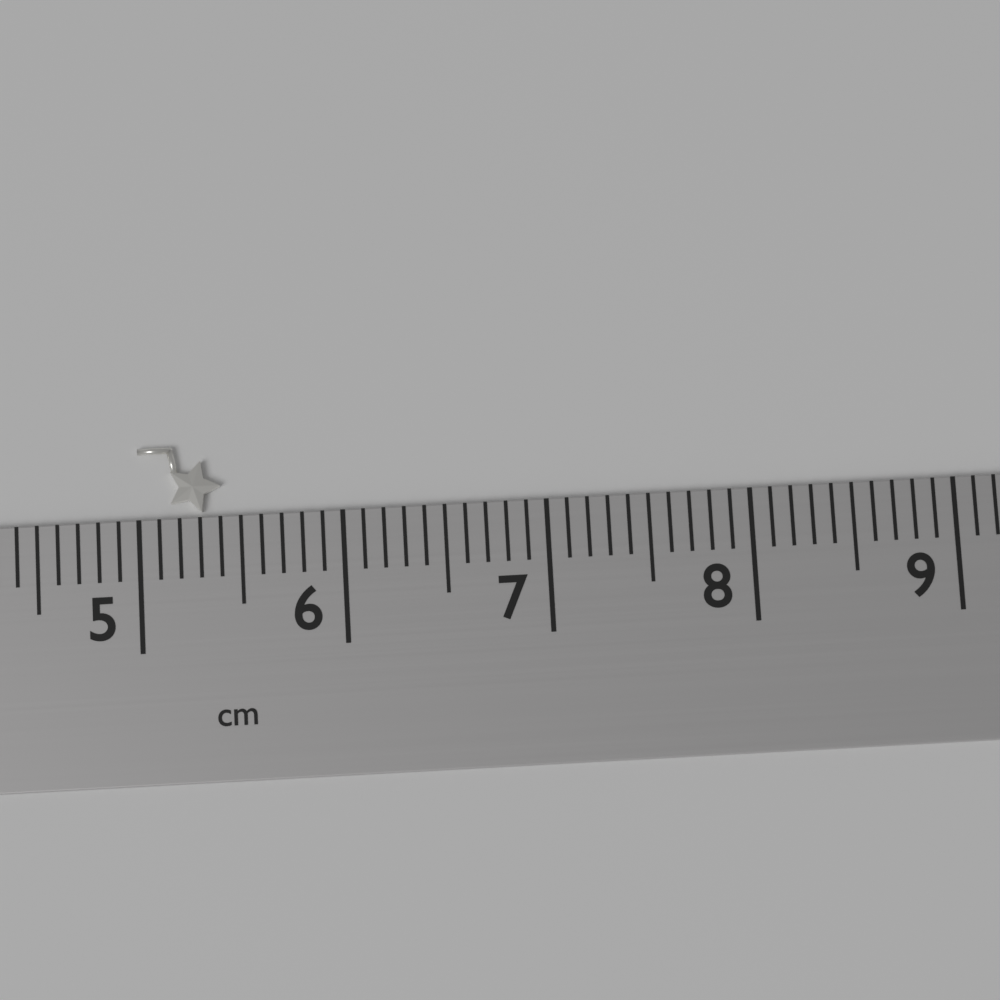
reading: 5.4 cm
